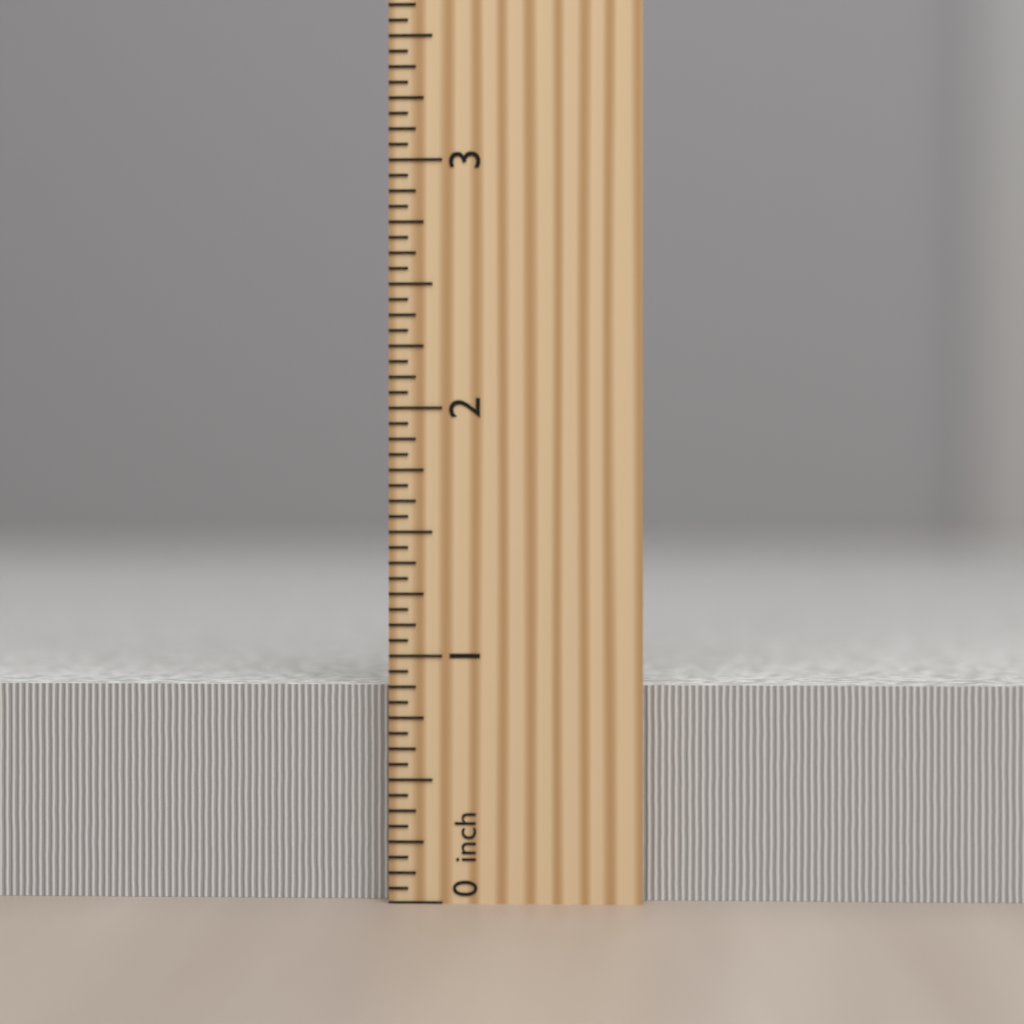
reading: 0.8750 inch
